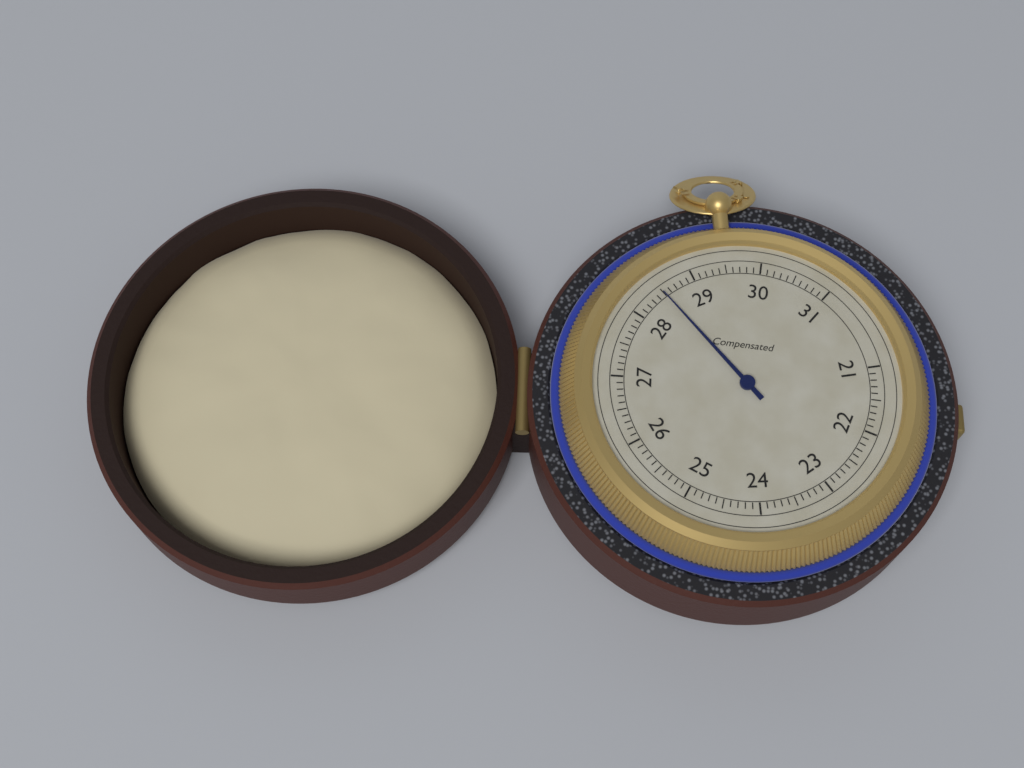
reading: 28.5 (no unit)
